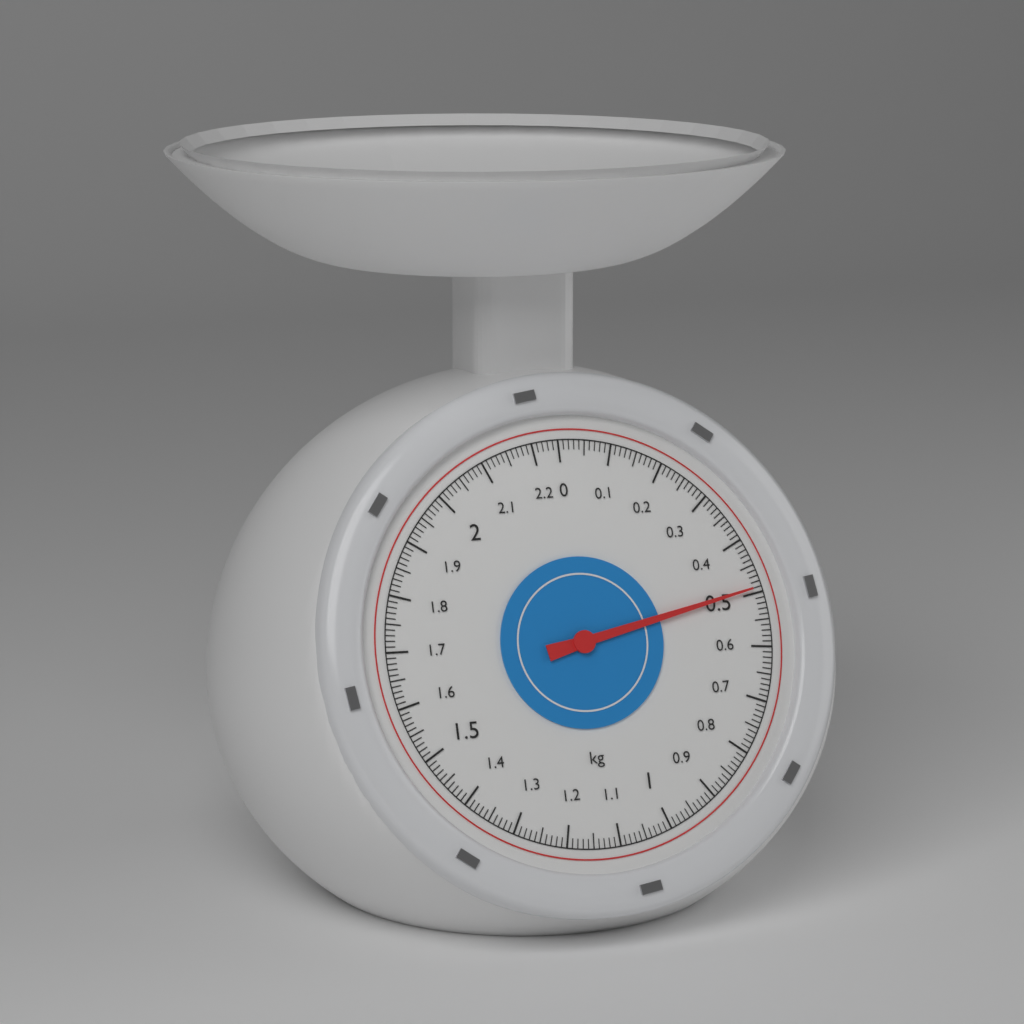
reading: 0.49 kg
